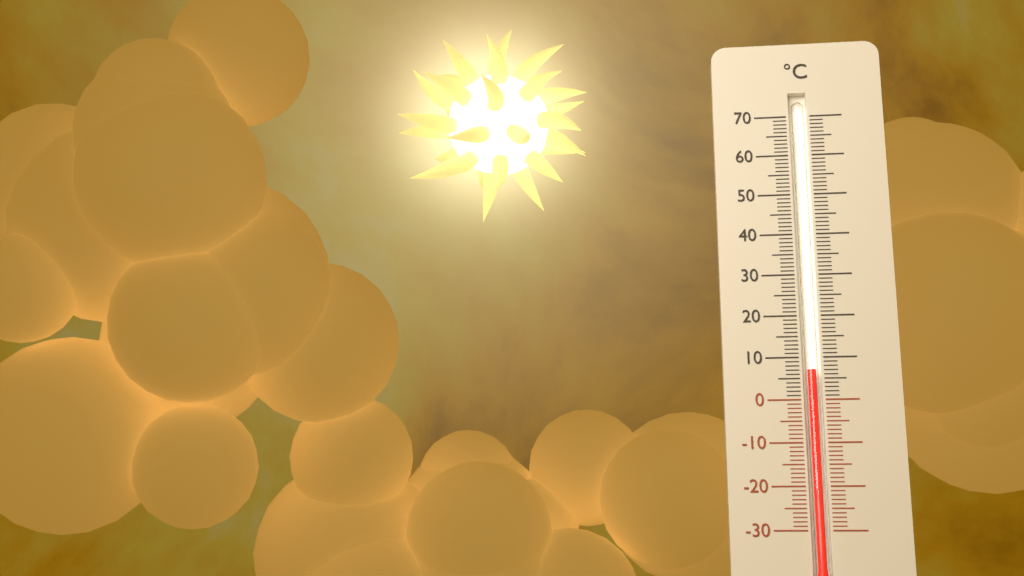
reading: 7 °C
